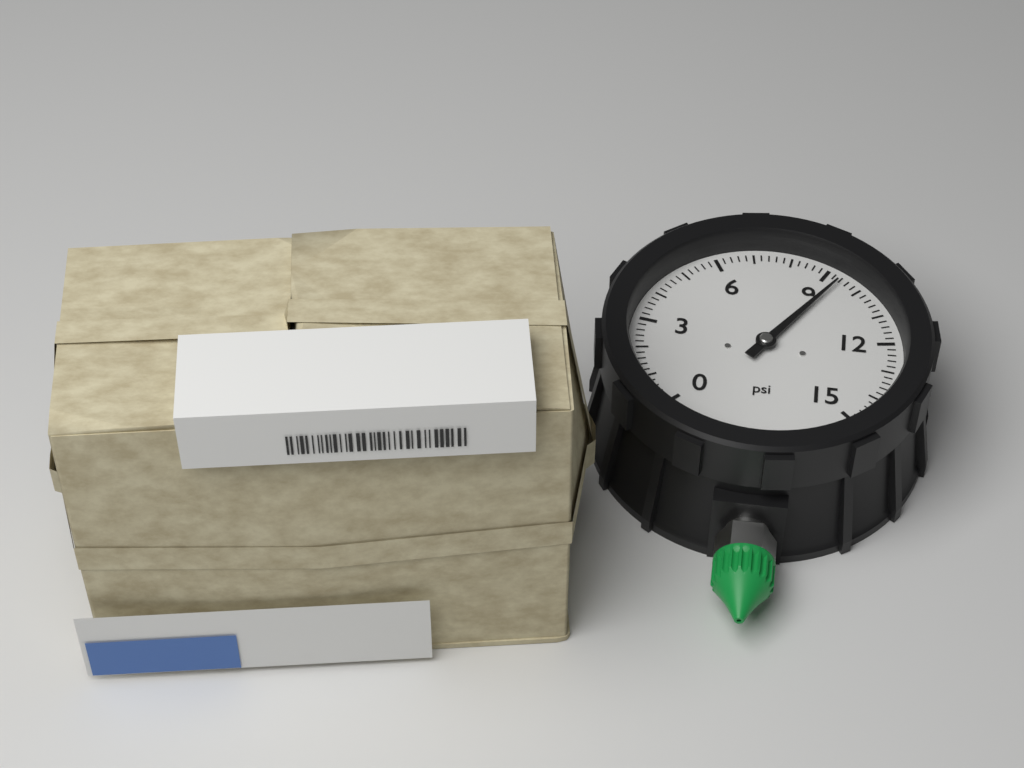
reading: 9.4 psi
